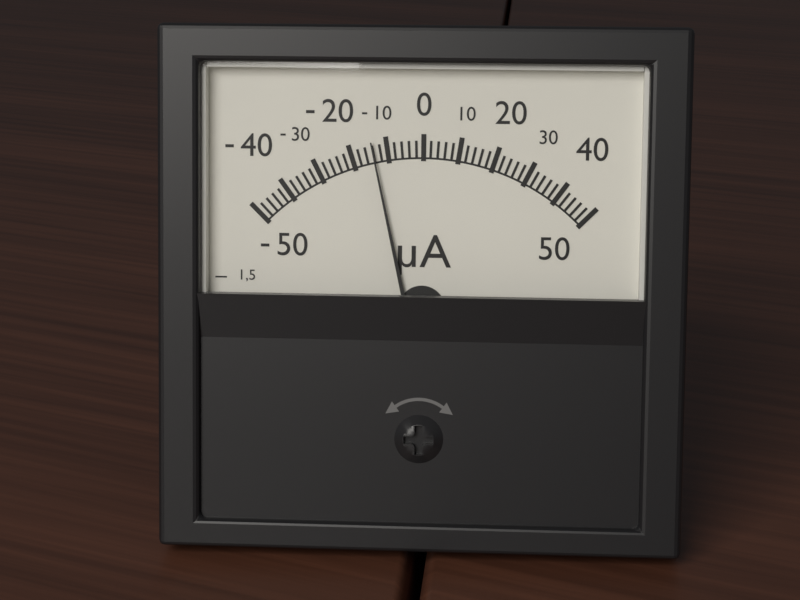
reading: -14 µA
